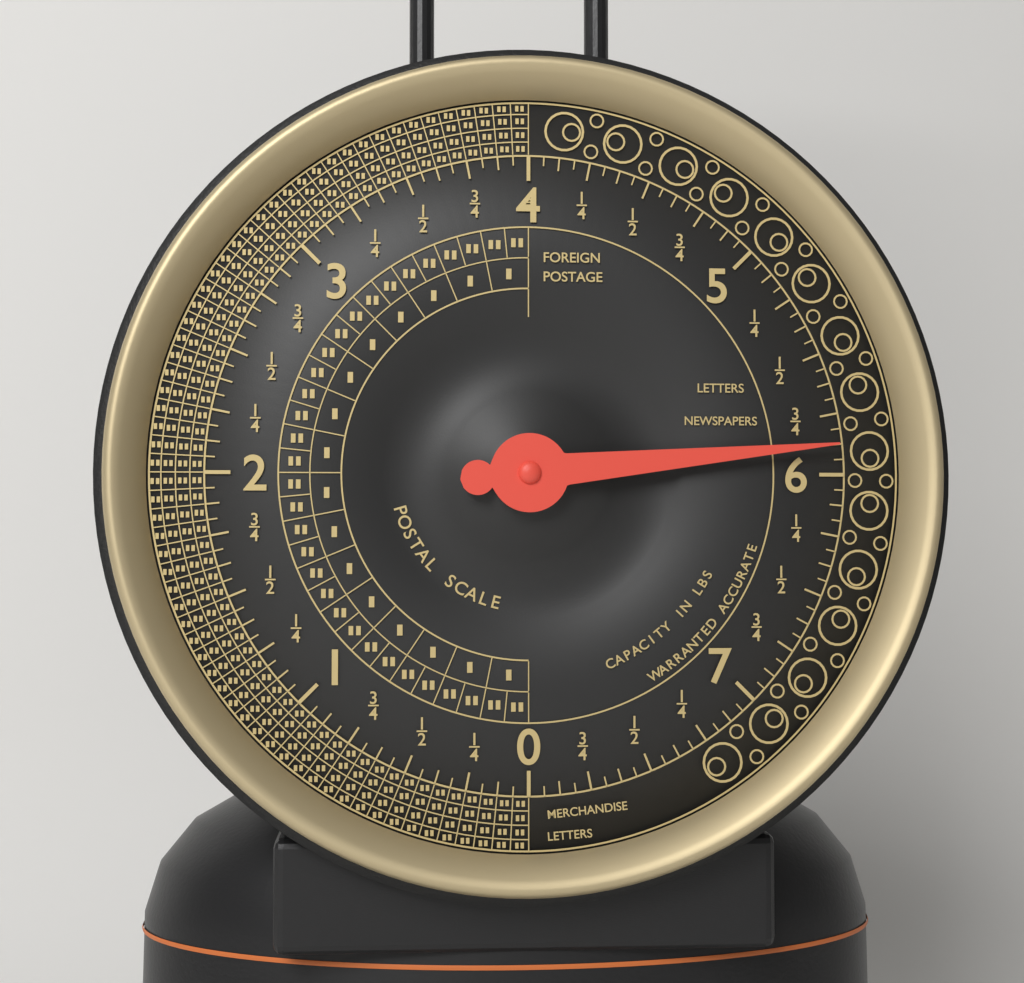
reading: 5.8750 lbs
